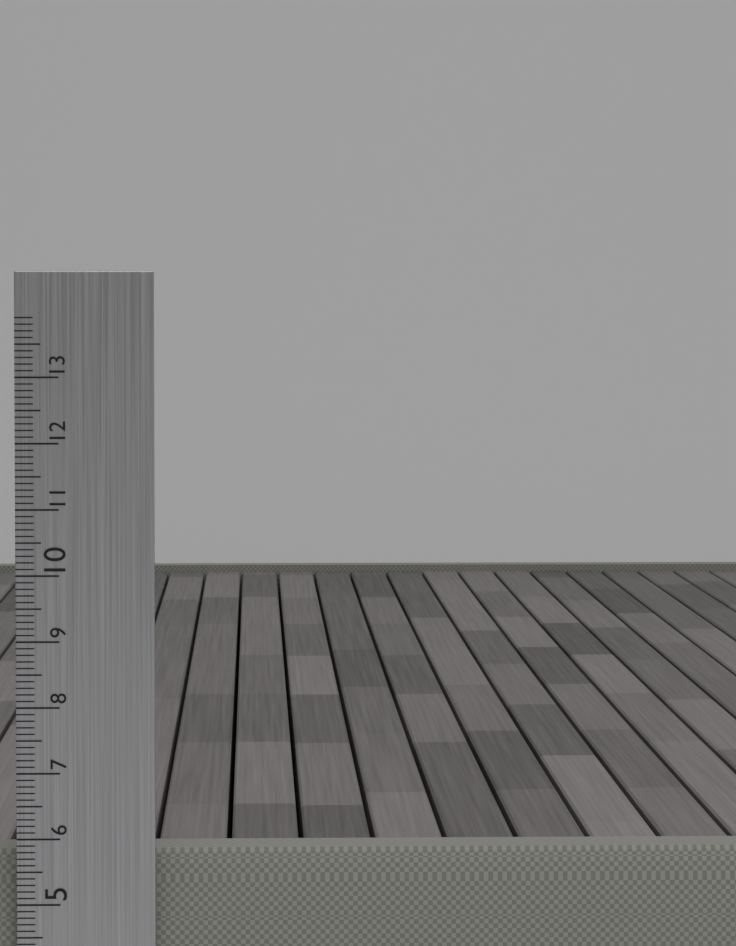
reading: 5.8 cm
